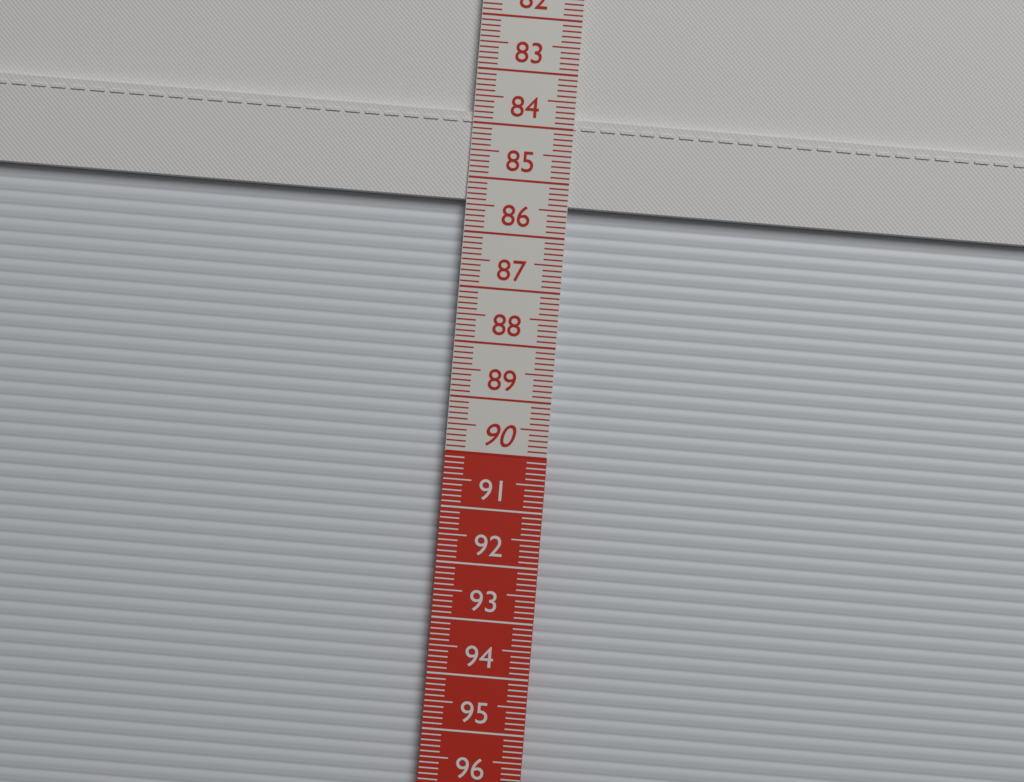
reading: 85.4 cm
